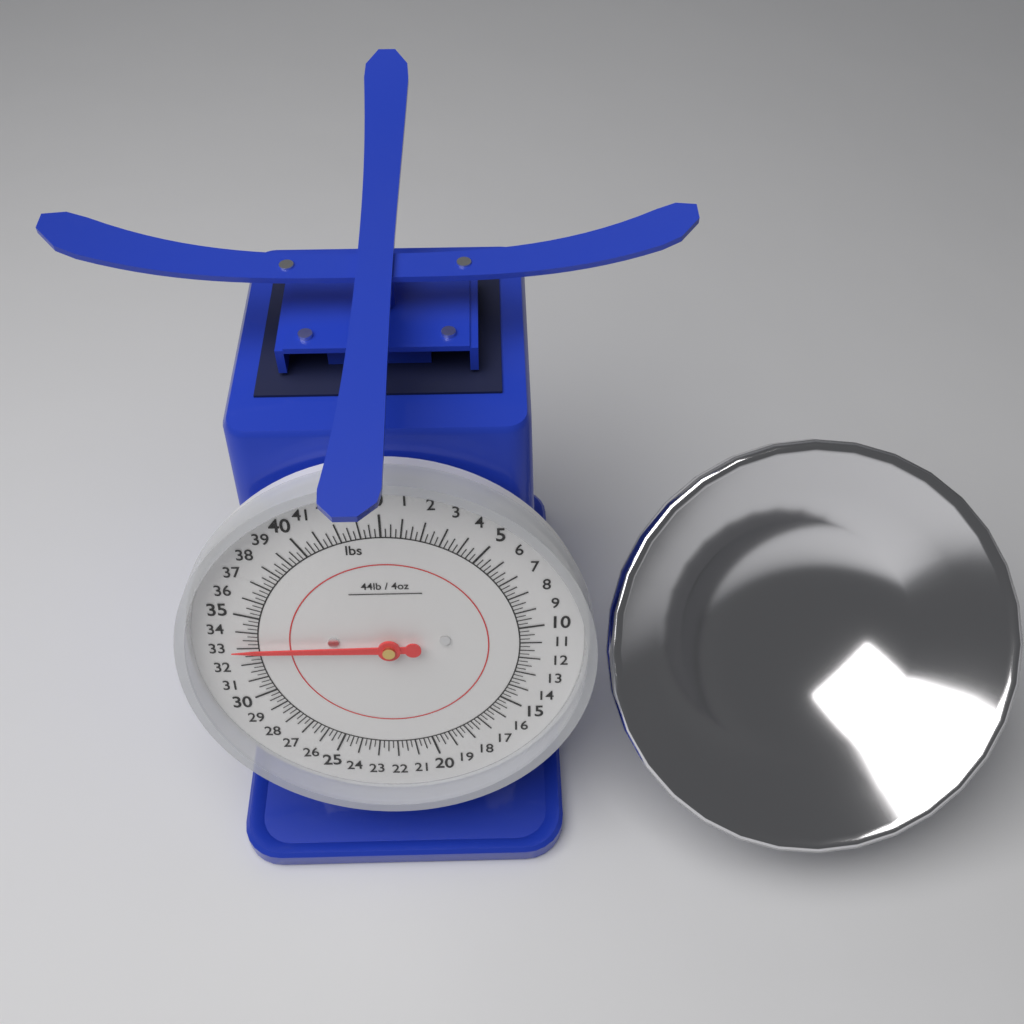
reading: 33.00 lbs
